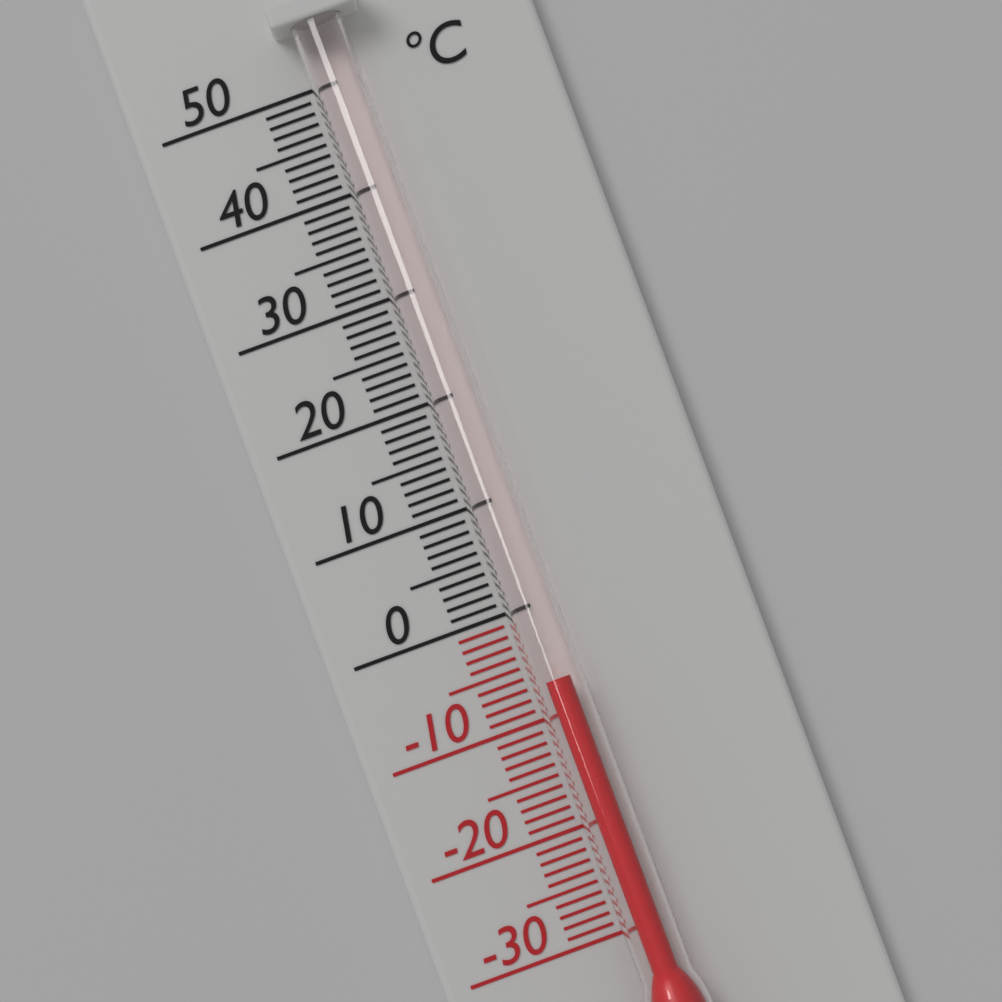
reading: -7 °C
